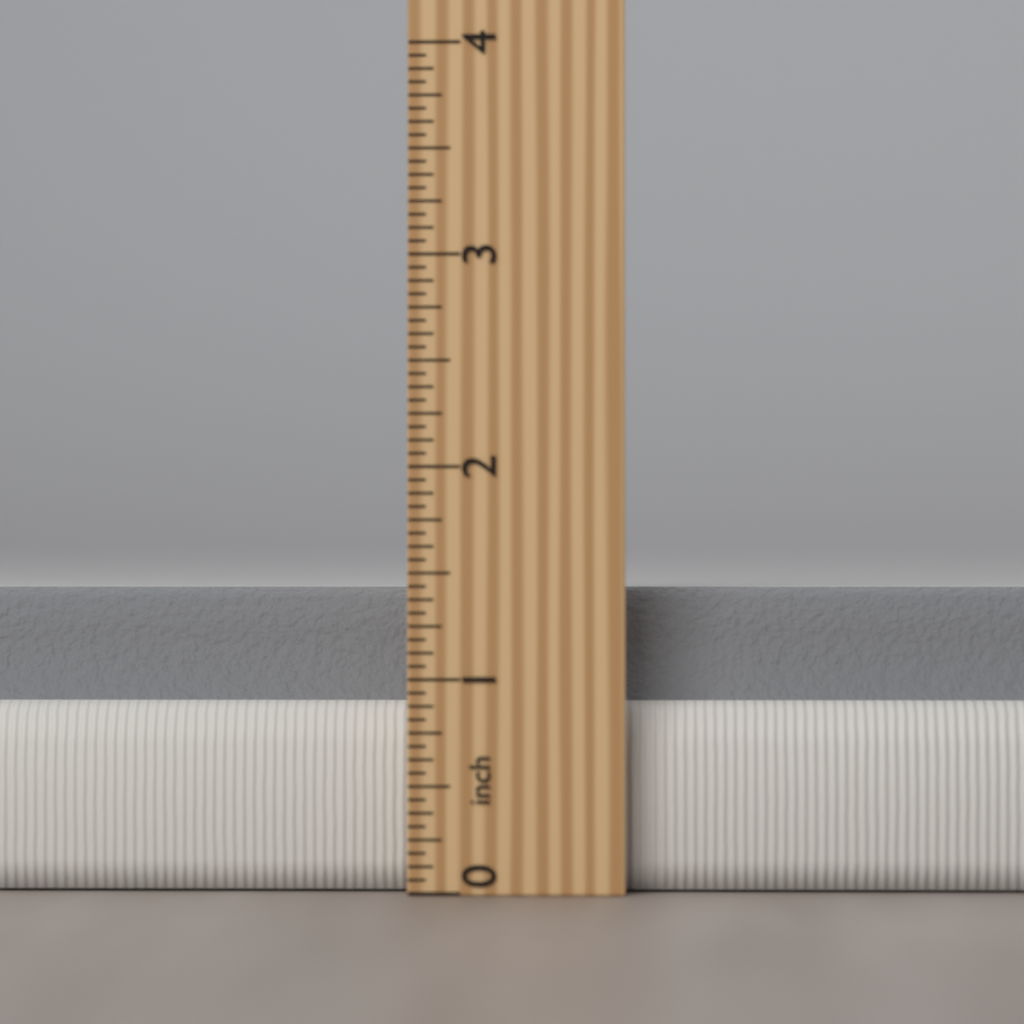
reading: 1.4375 inch
